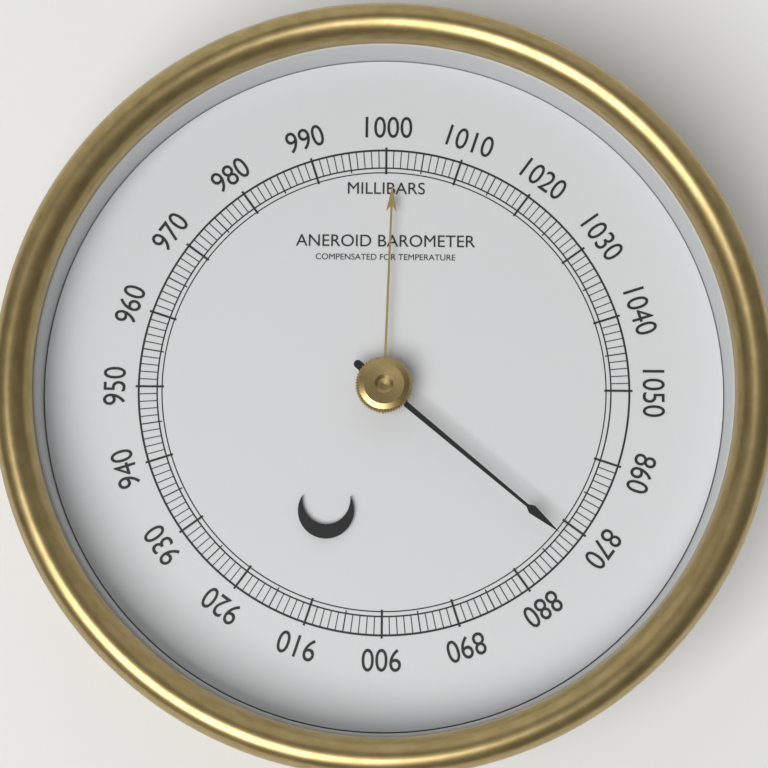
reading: 872 mbar
